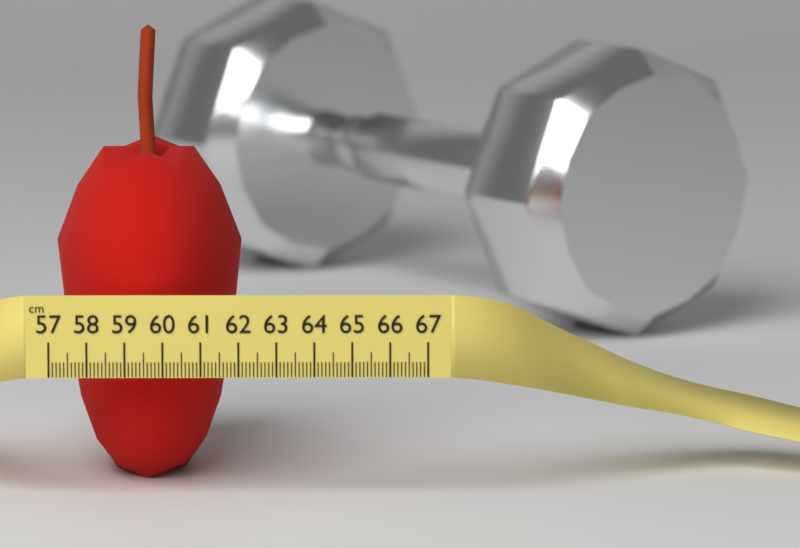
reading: 62.0 cm
